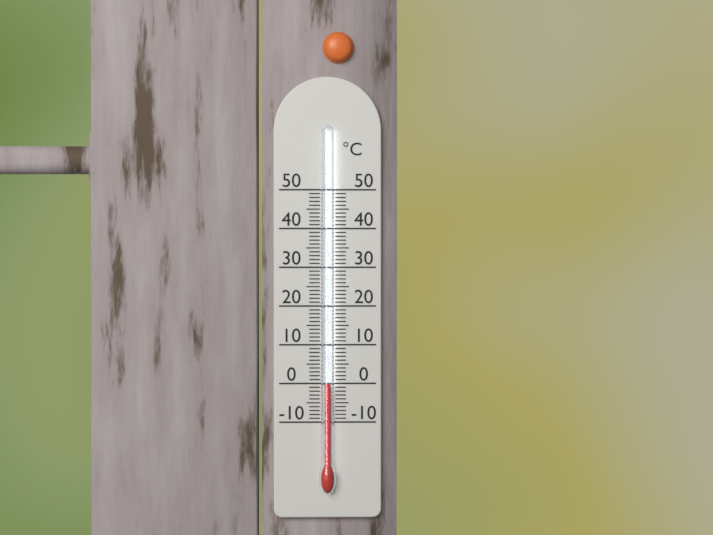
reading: 0 °C
